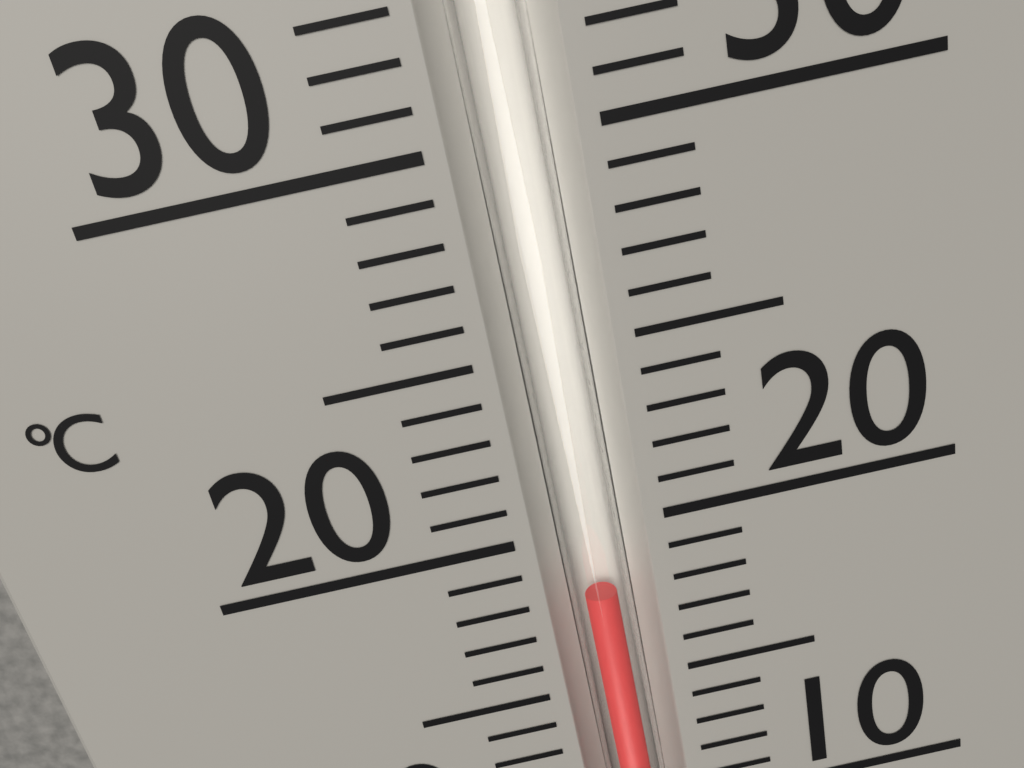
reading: 18 °C
